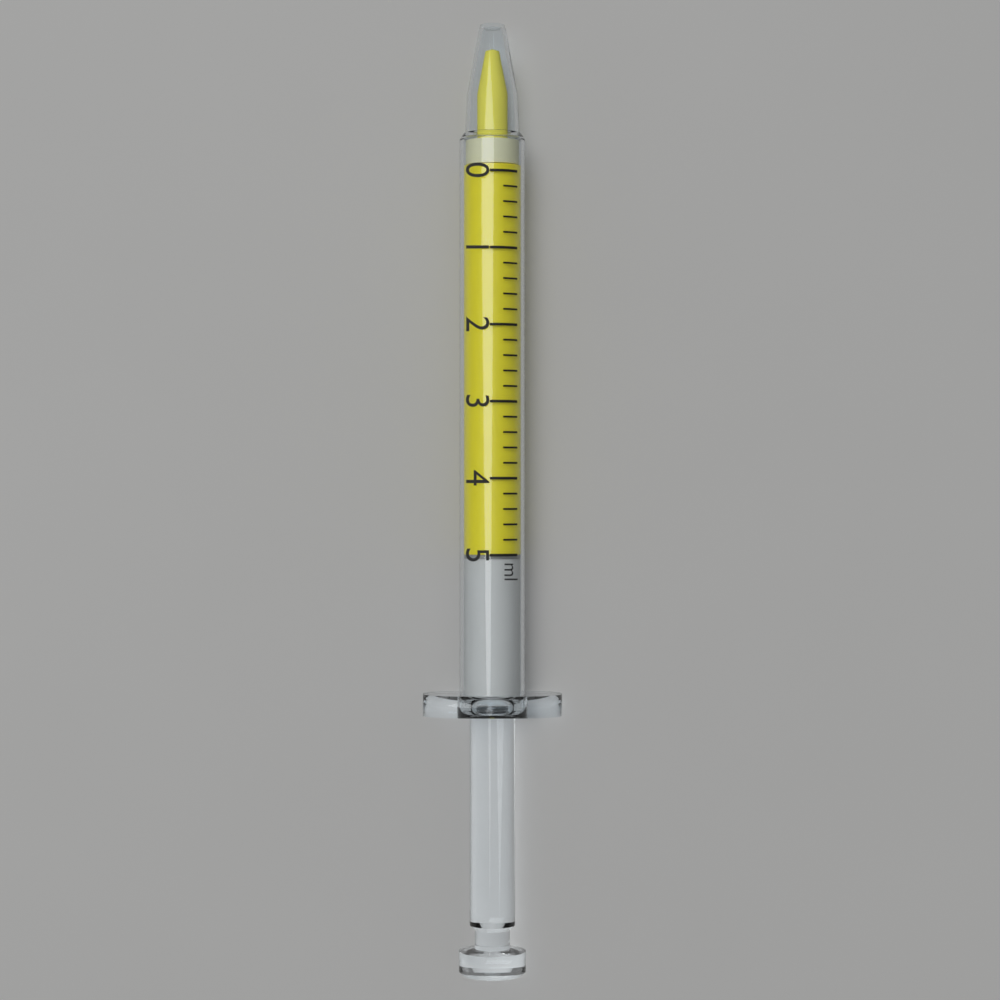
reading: 5.0 ml
